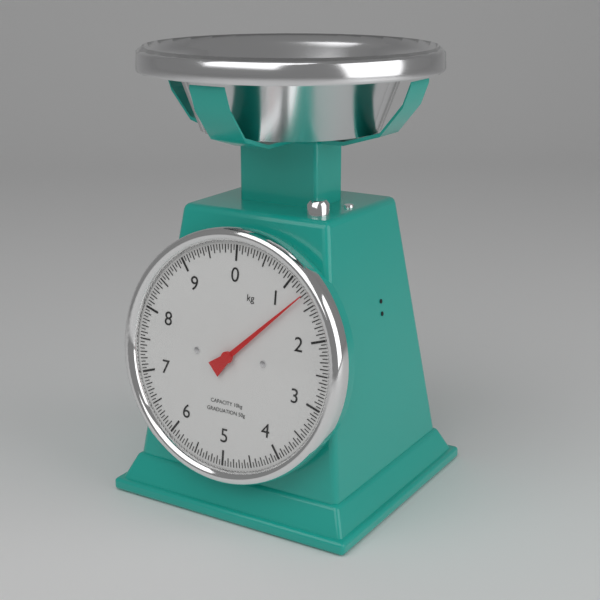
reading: 1.30 kg
